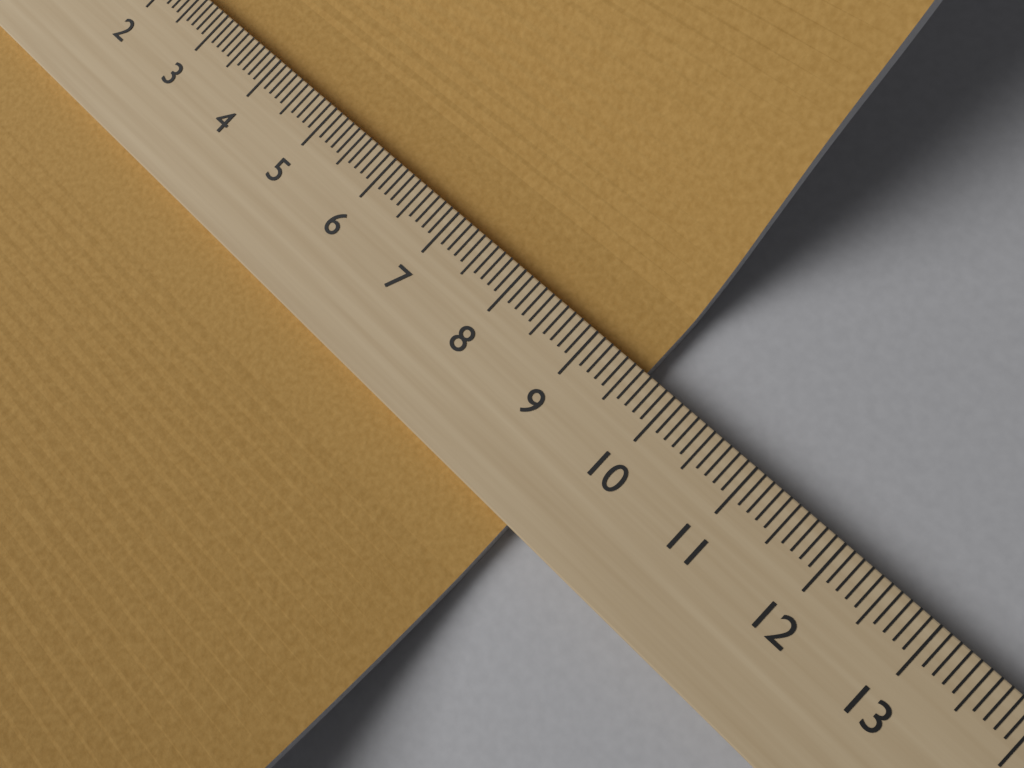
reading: 9.6 (no unit)
